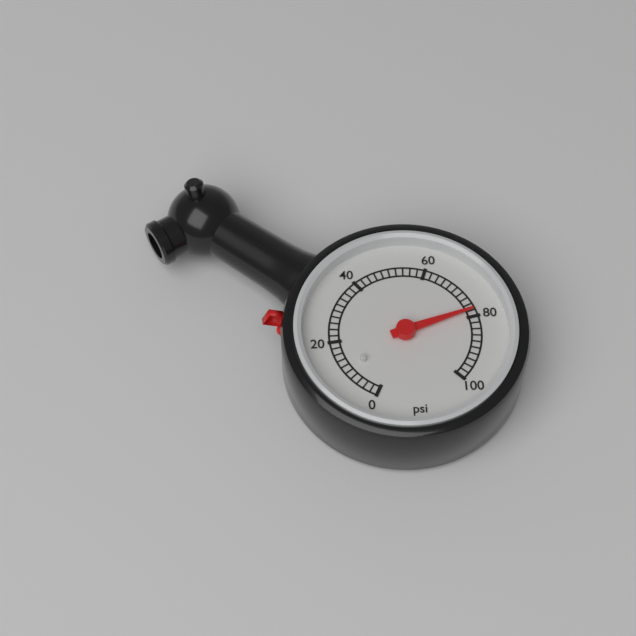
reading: 78 psi
